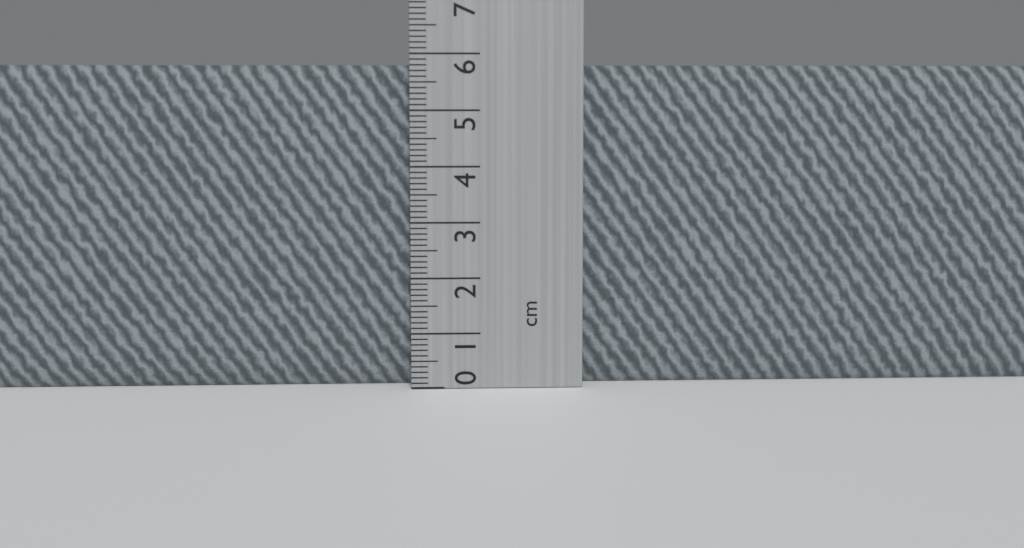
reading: 5.8 cm
